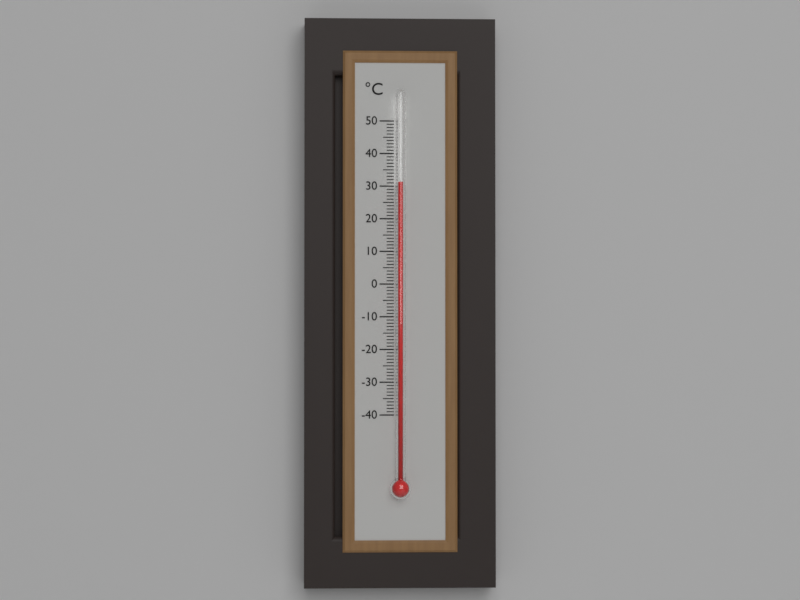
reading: 31 °C
